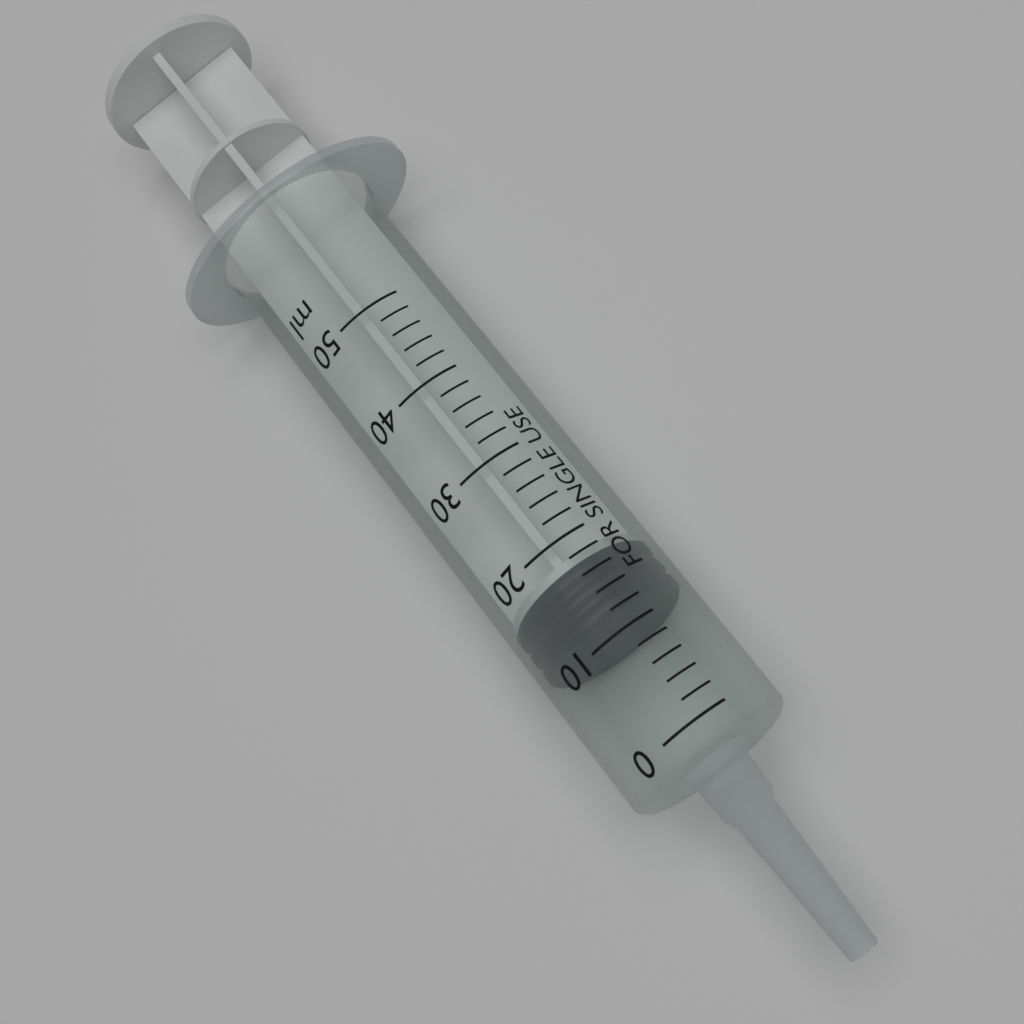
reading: 12 ml
